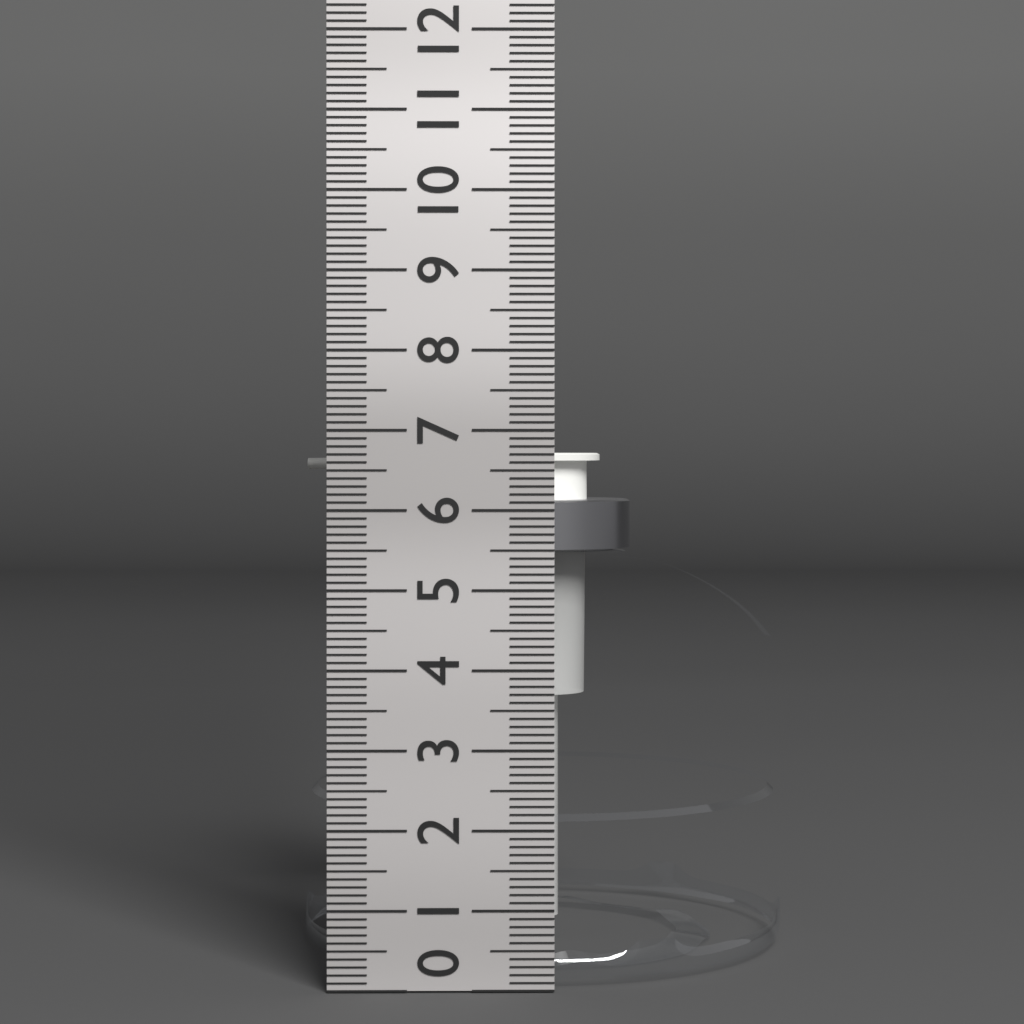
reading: 6.7 cm
